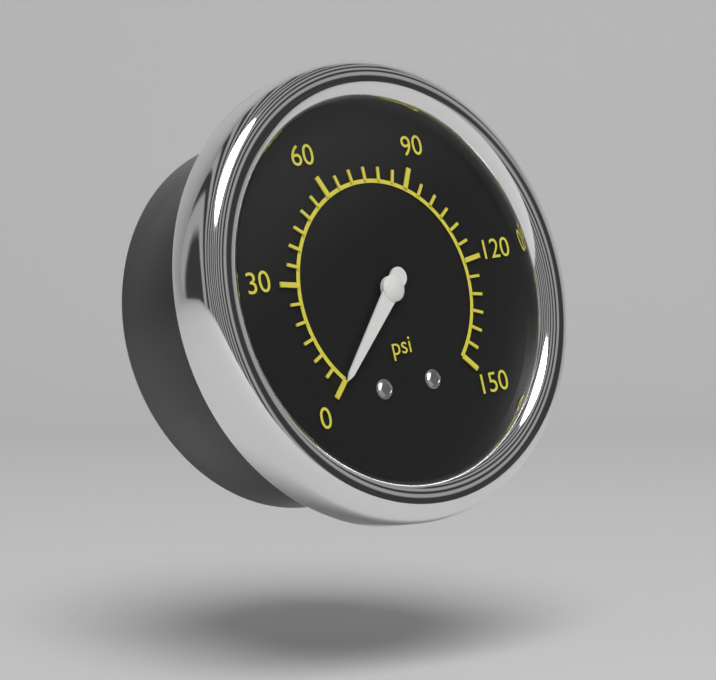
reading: 0 psi
